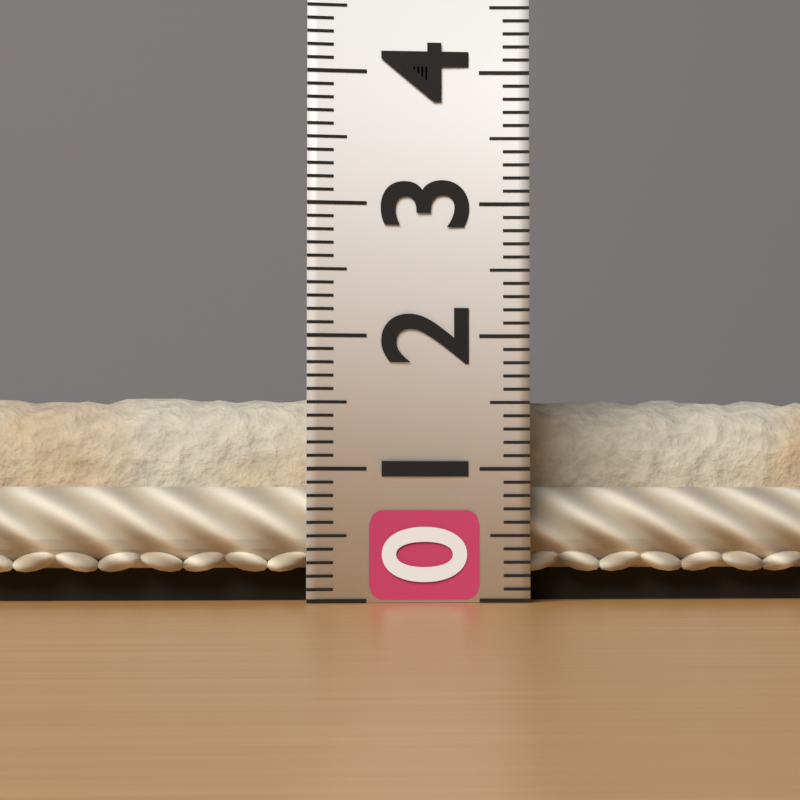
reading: 1.6 (no unit)
